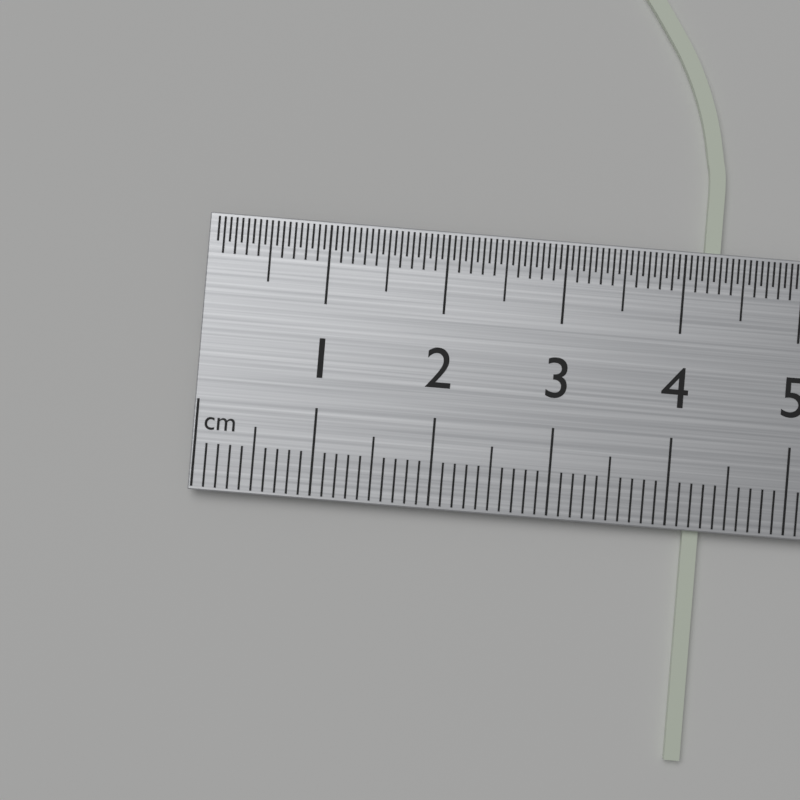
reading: 4.3 cm
